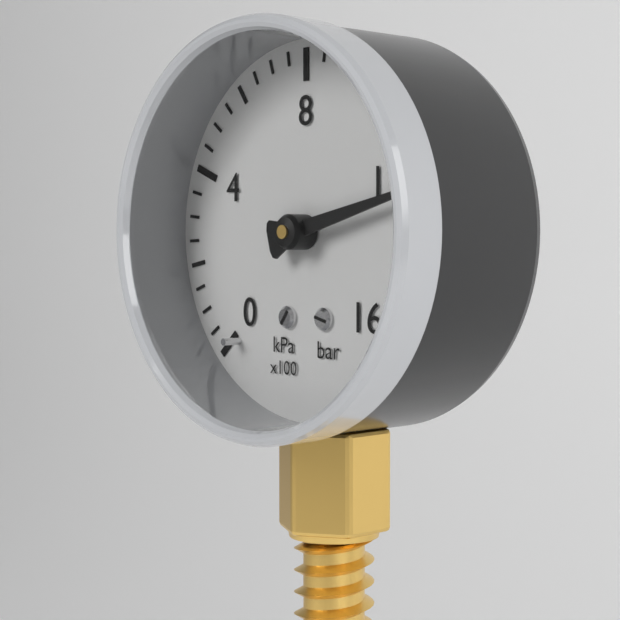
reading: 1250 kPa
